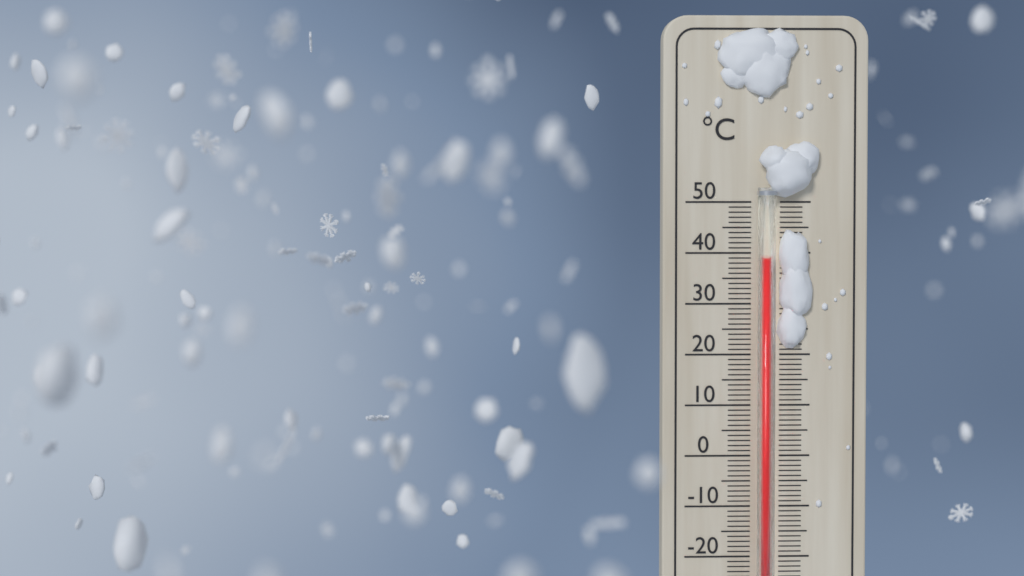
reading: 39 °C
